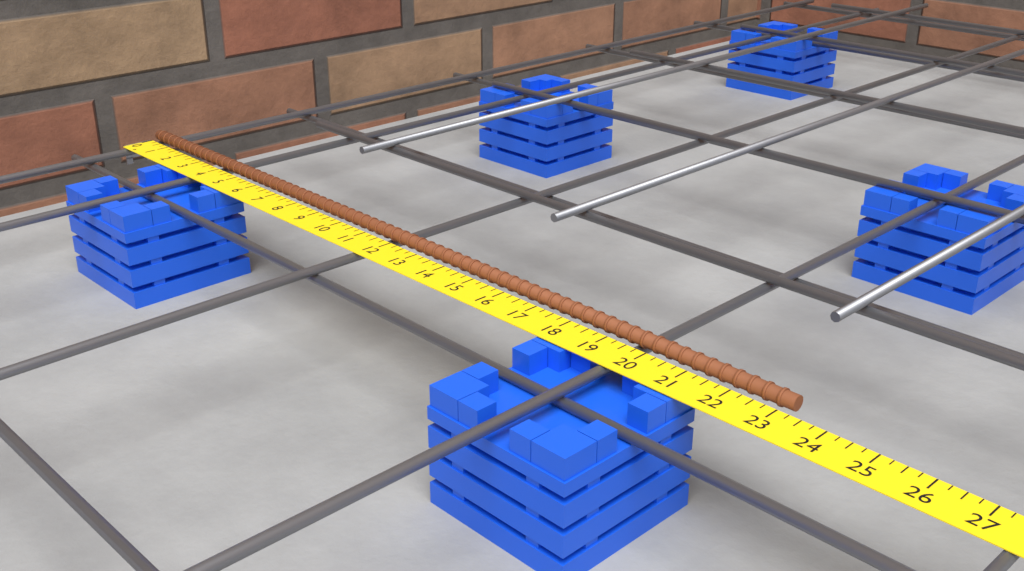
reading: 23.25 in
